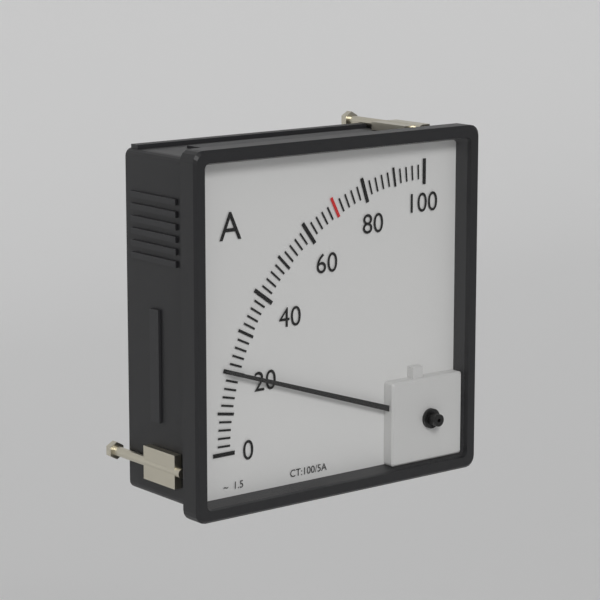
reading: 20 A
